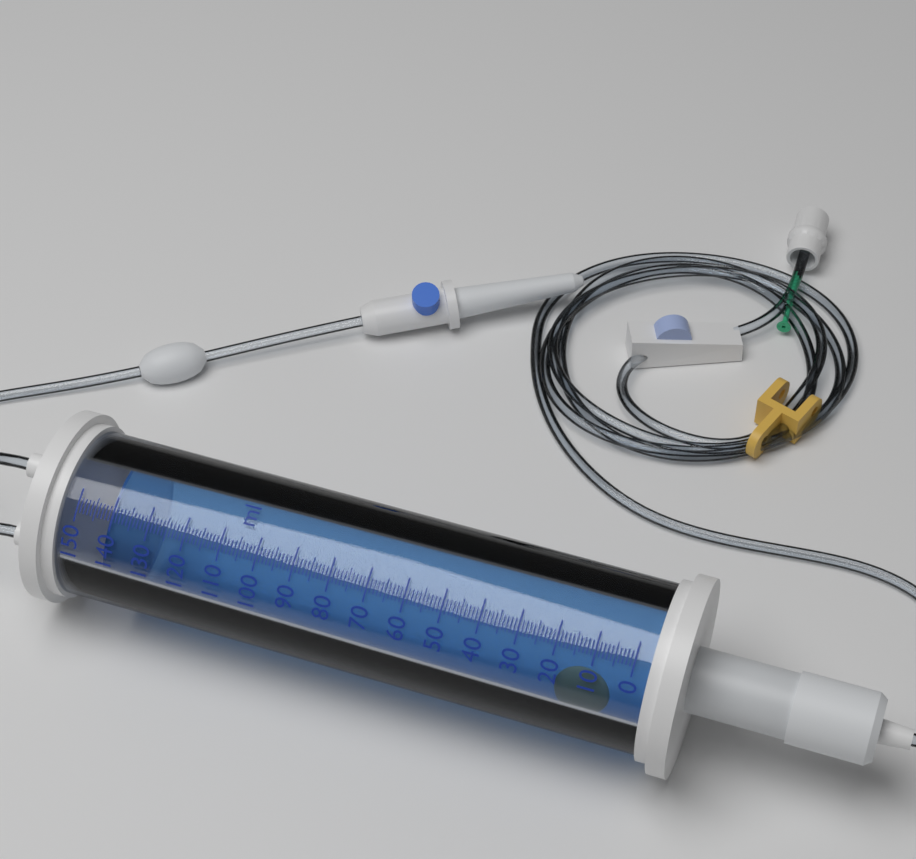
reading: 141 ml
